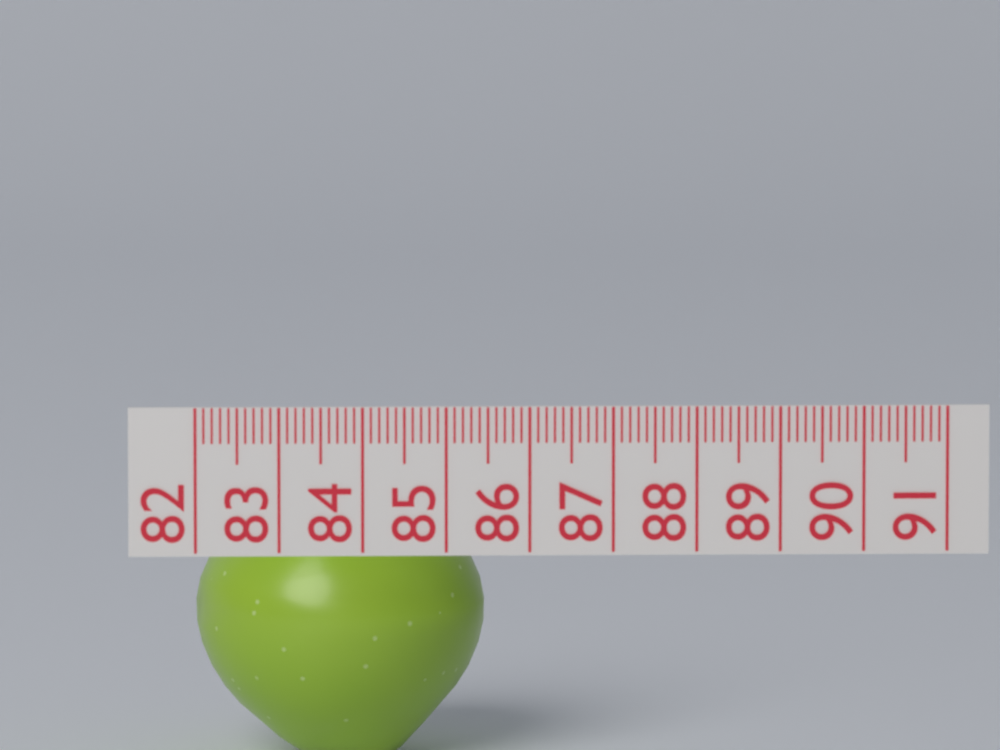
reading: 85.5 (no unit)
